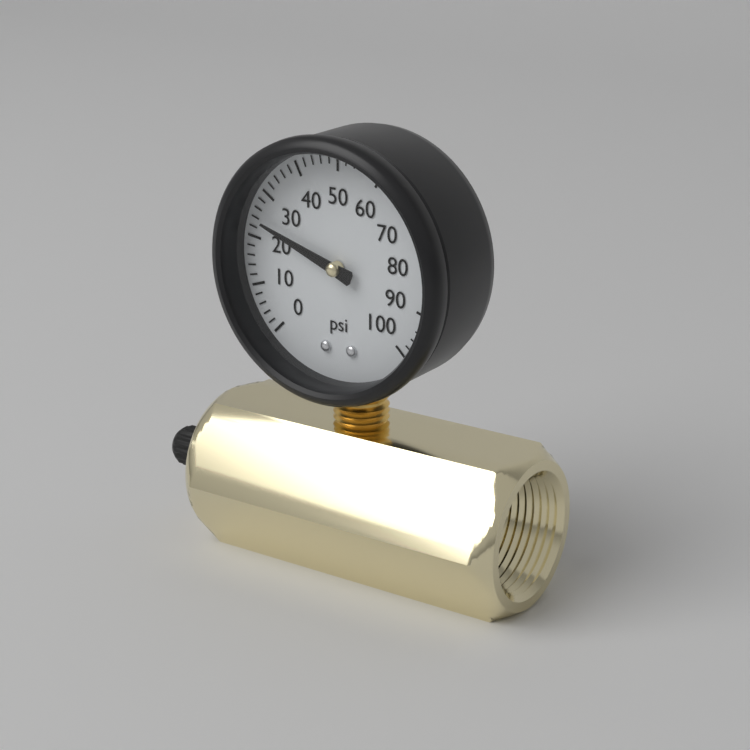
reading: 24 psi
